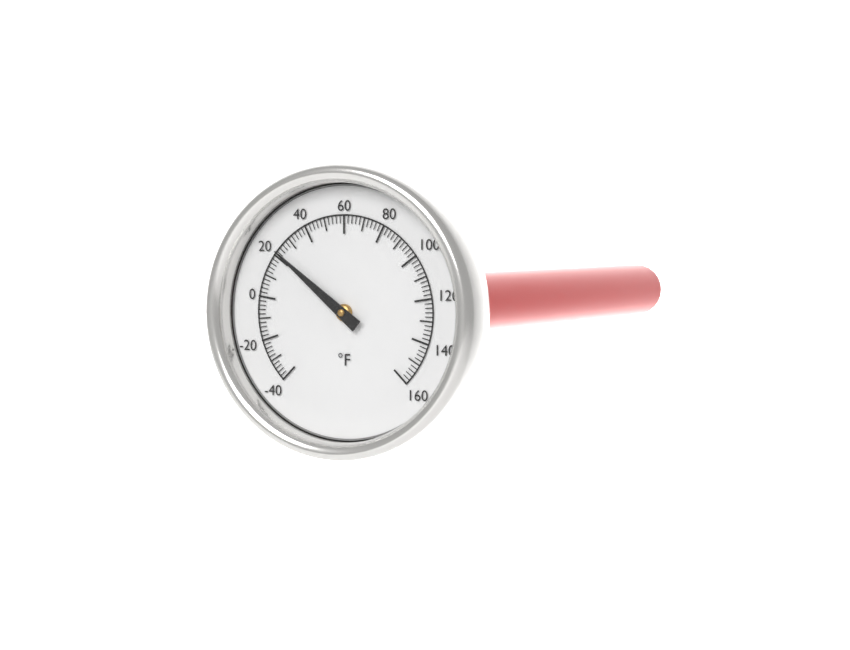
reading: 22 °F
